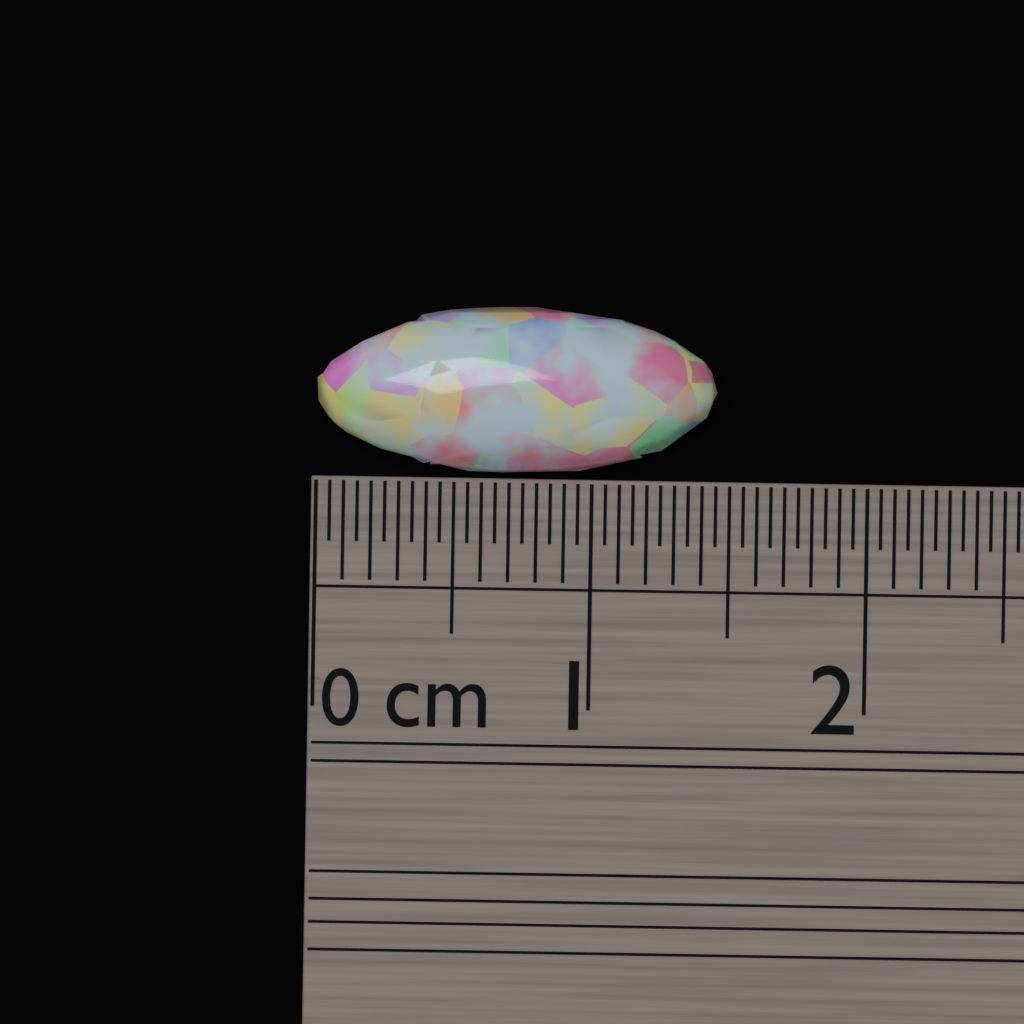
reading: 1.45 cm
